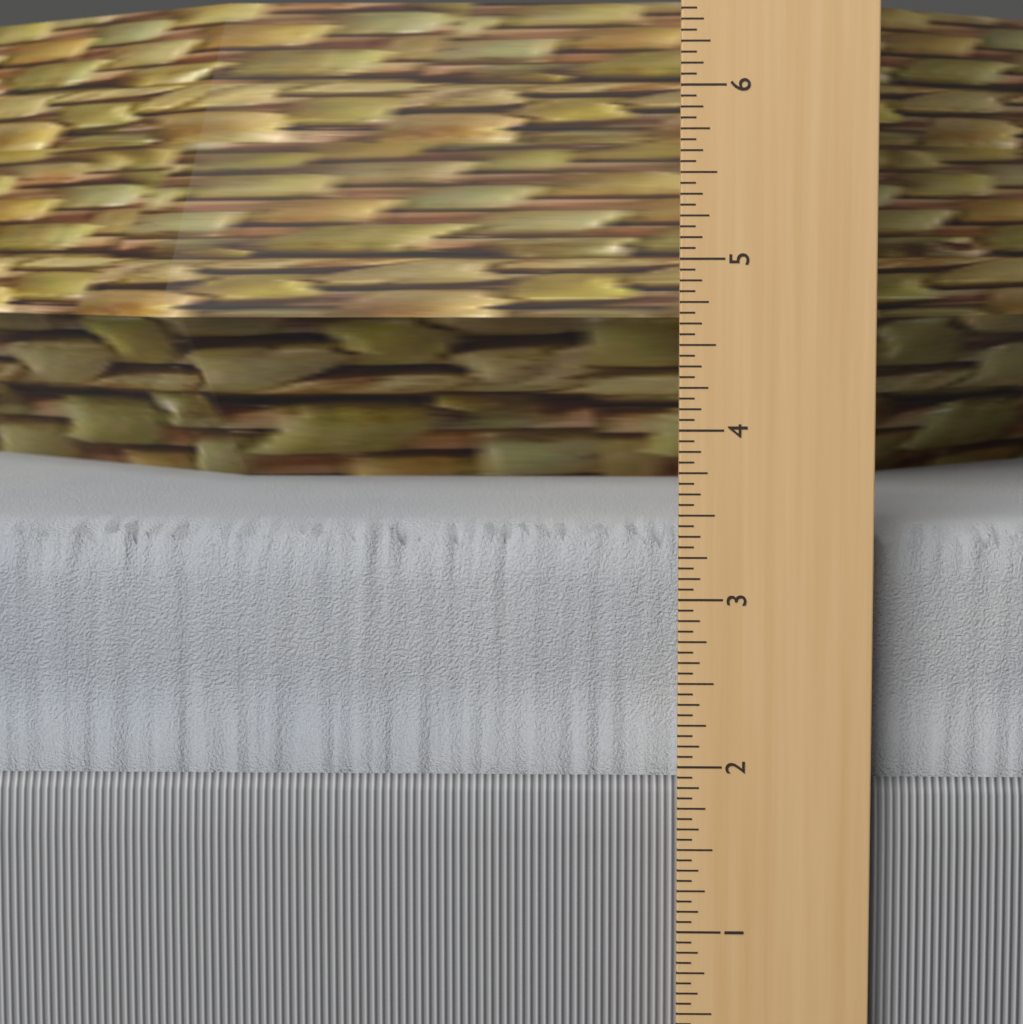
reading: 3.3750 in
